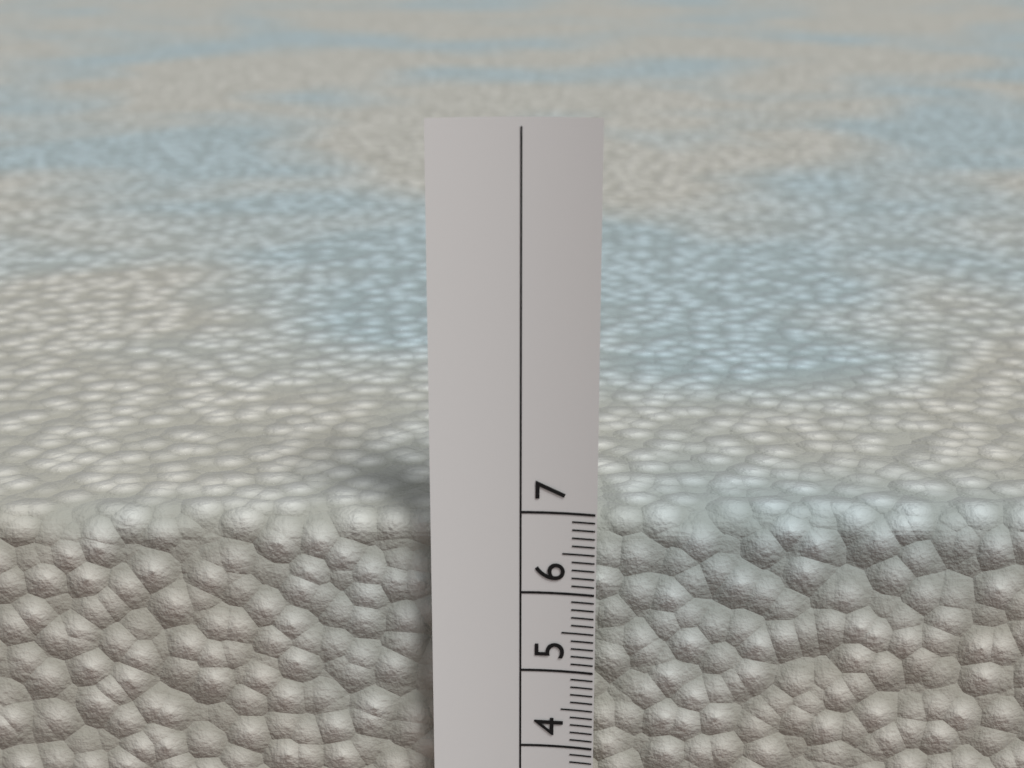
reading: 6.9 cm
